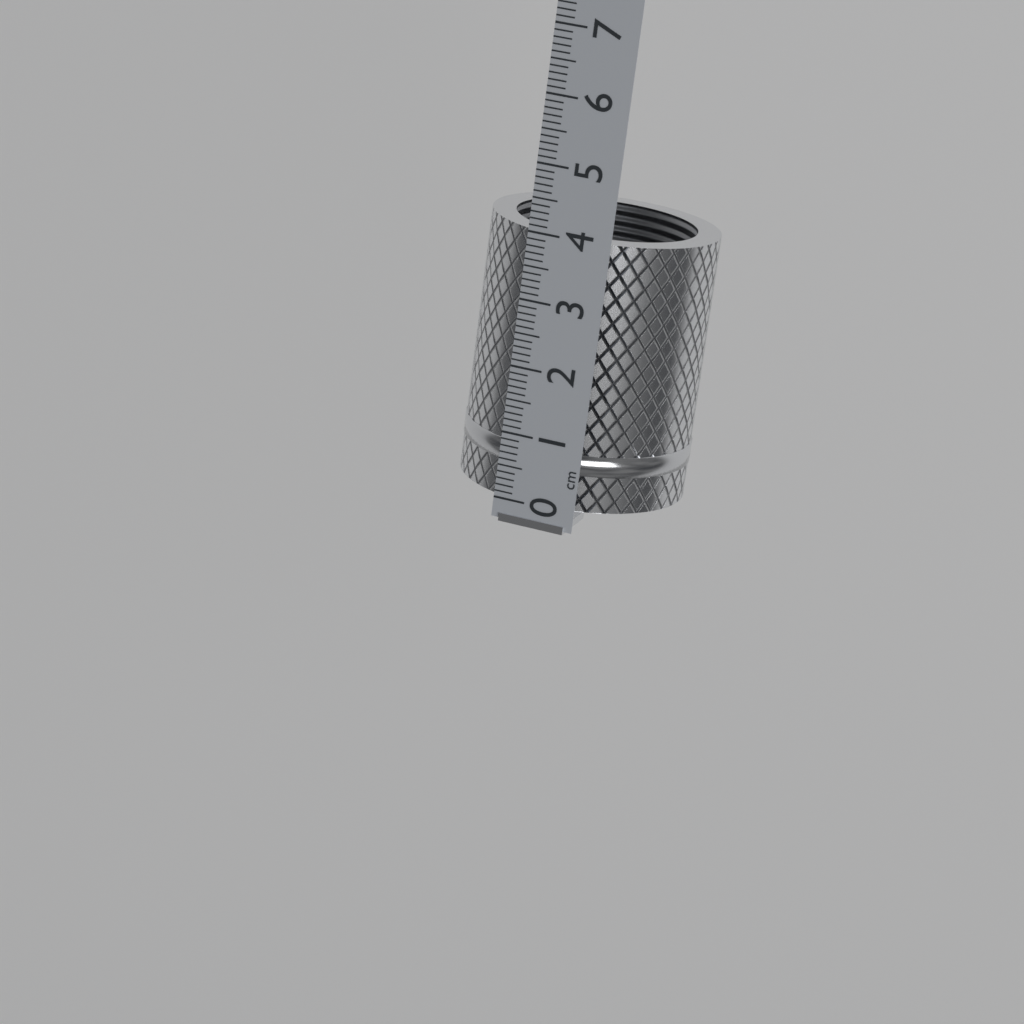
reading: 4.0 cm
